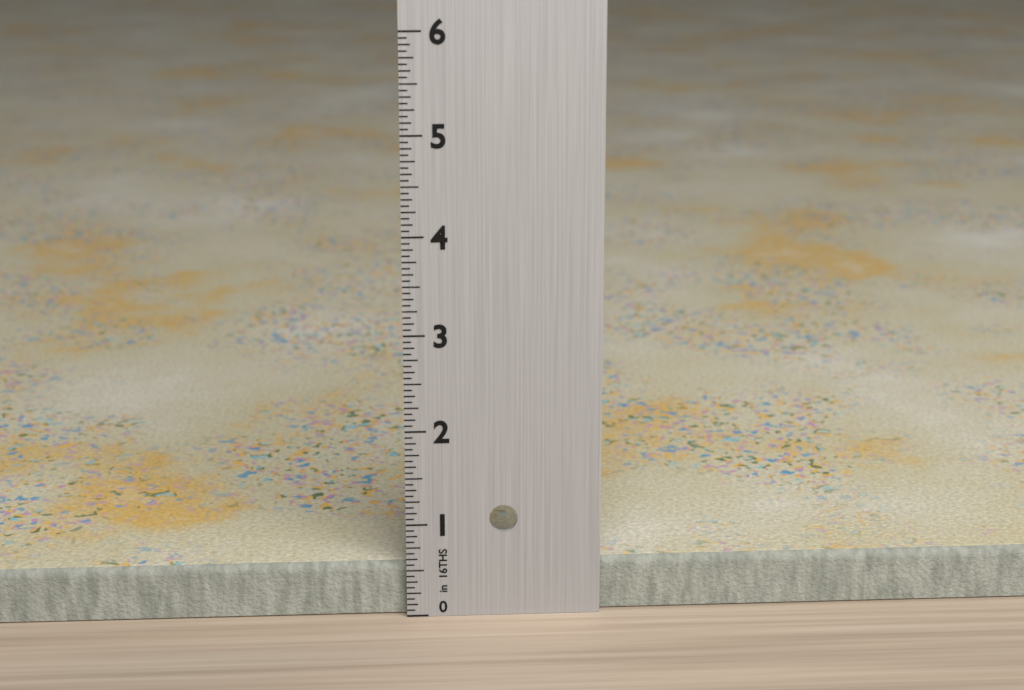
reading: 0.5625 in
